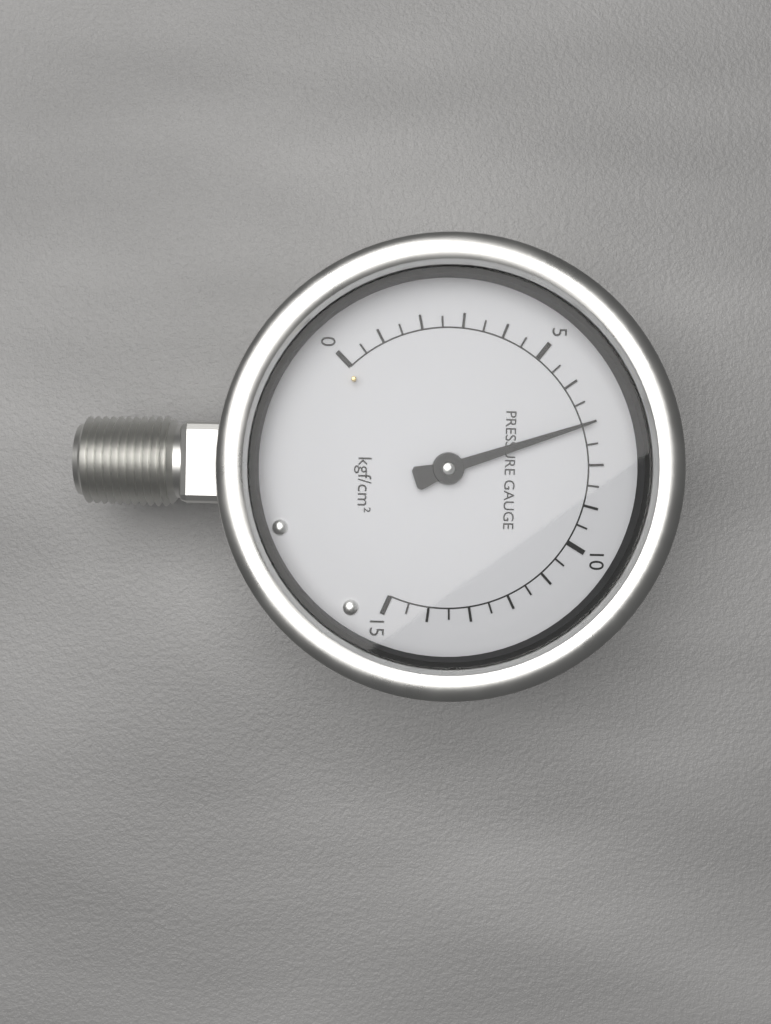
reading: 7.0 kgf/cm²
